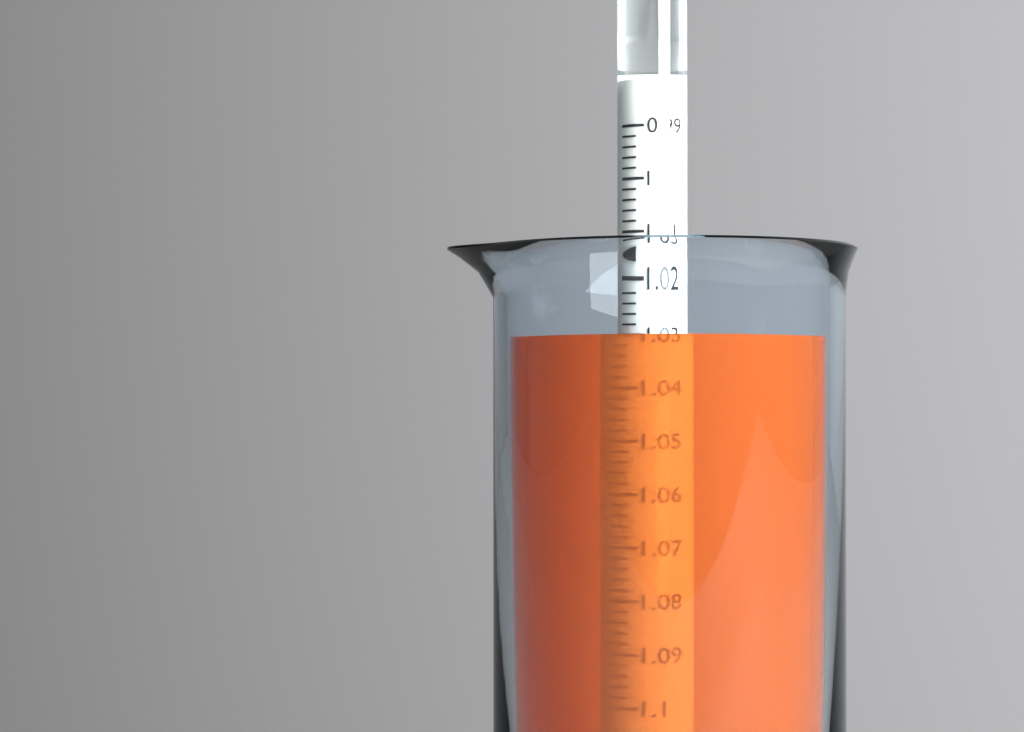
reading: 1.030 (no unit)
